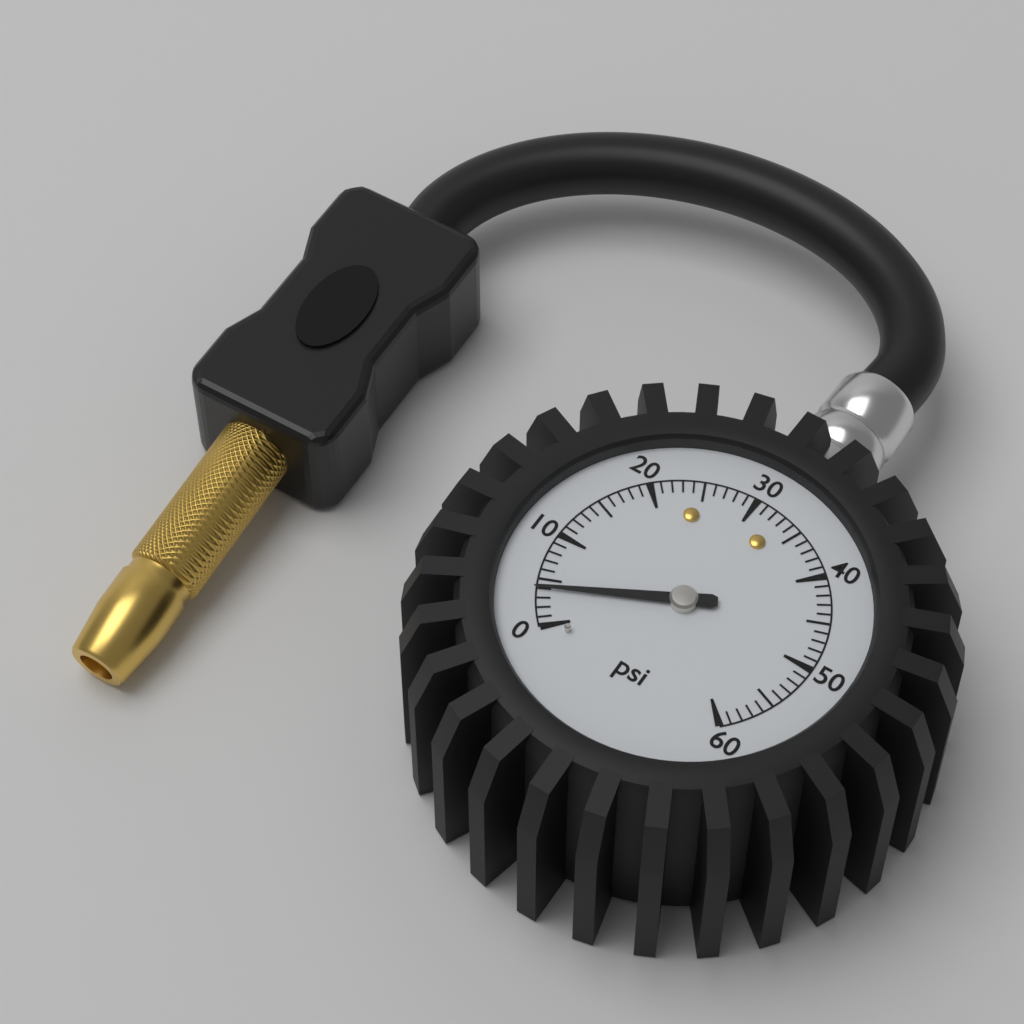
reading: 4 psi
